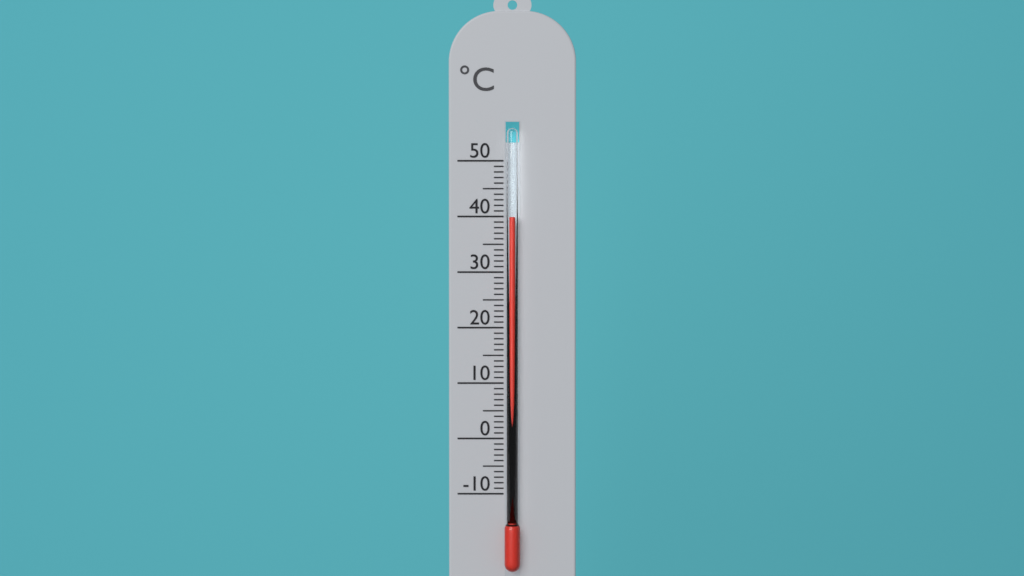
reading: 40 °C
